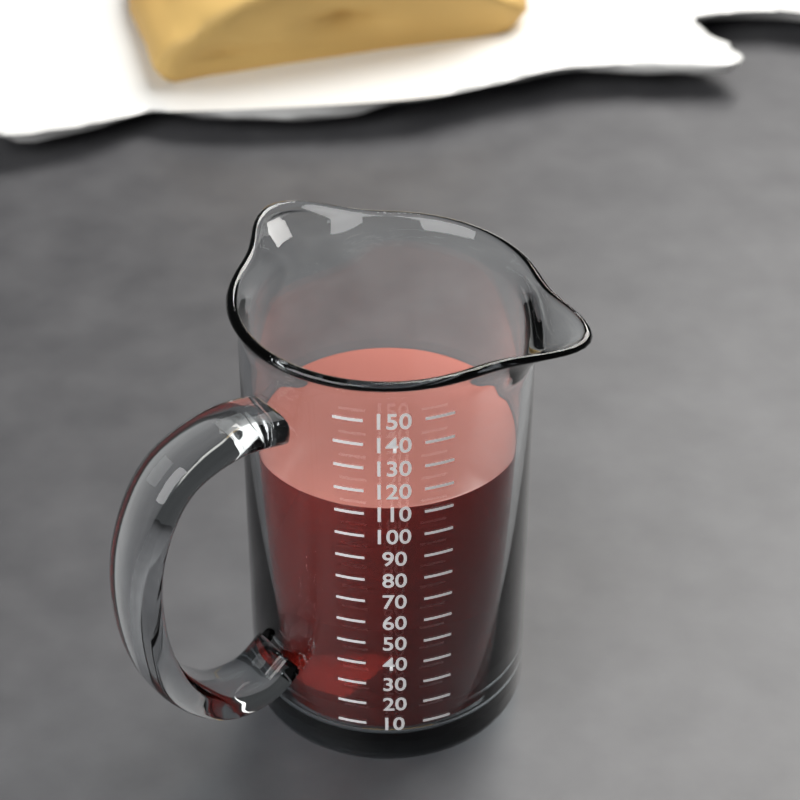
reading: 110 (no unit)
